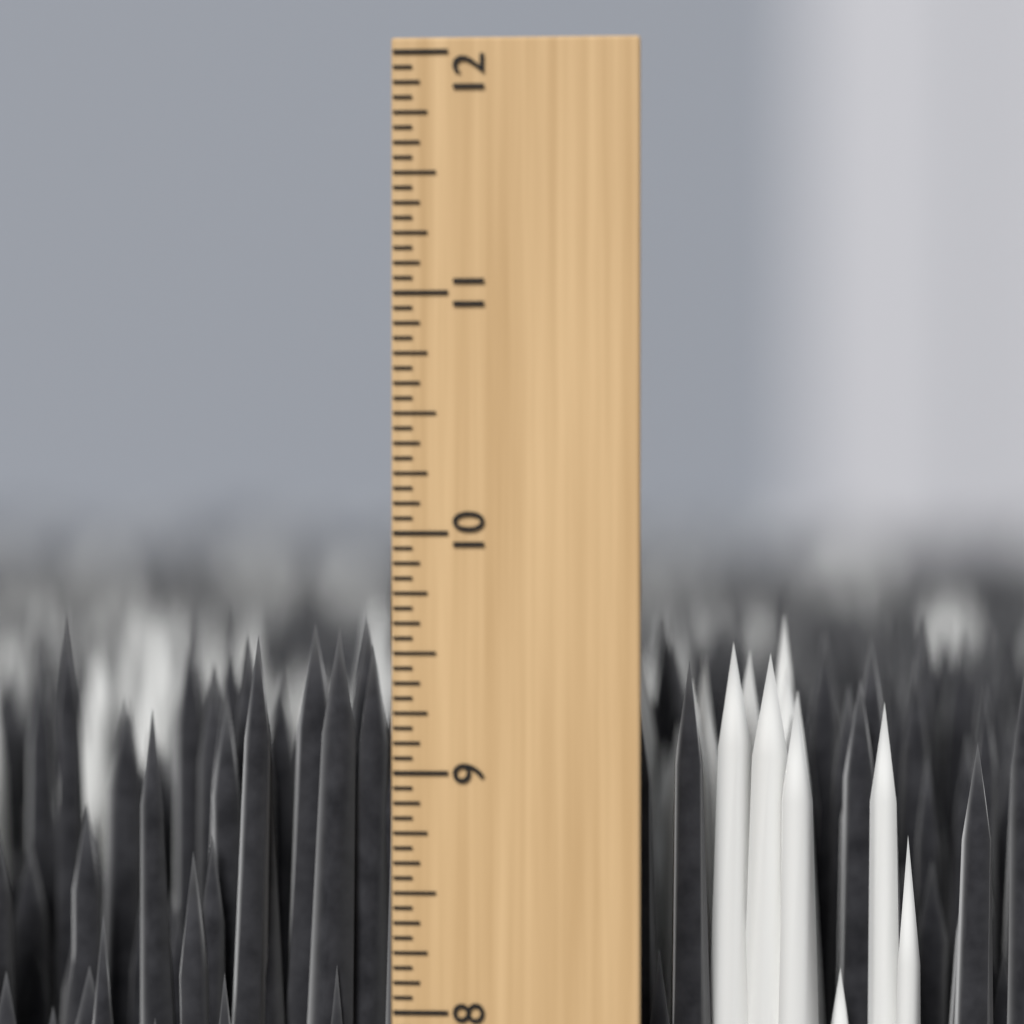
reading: 9.6250 inch
